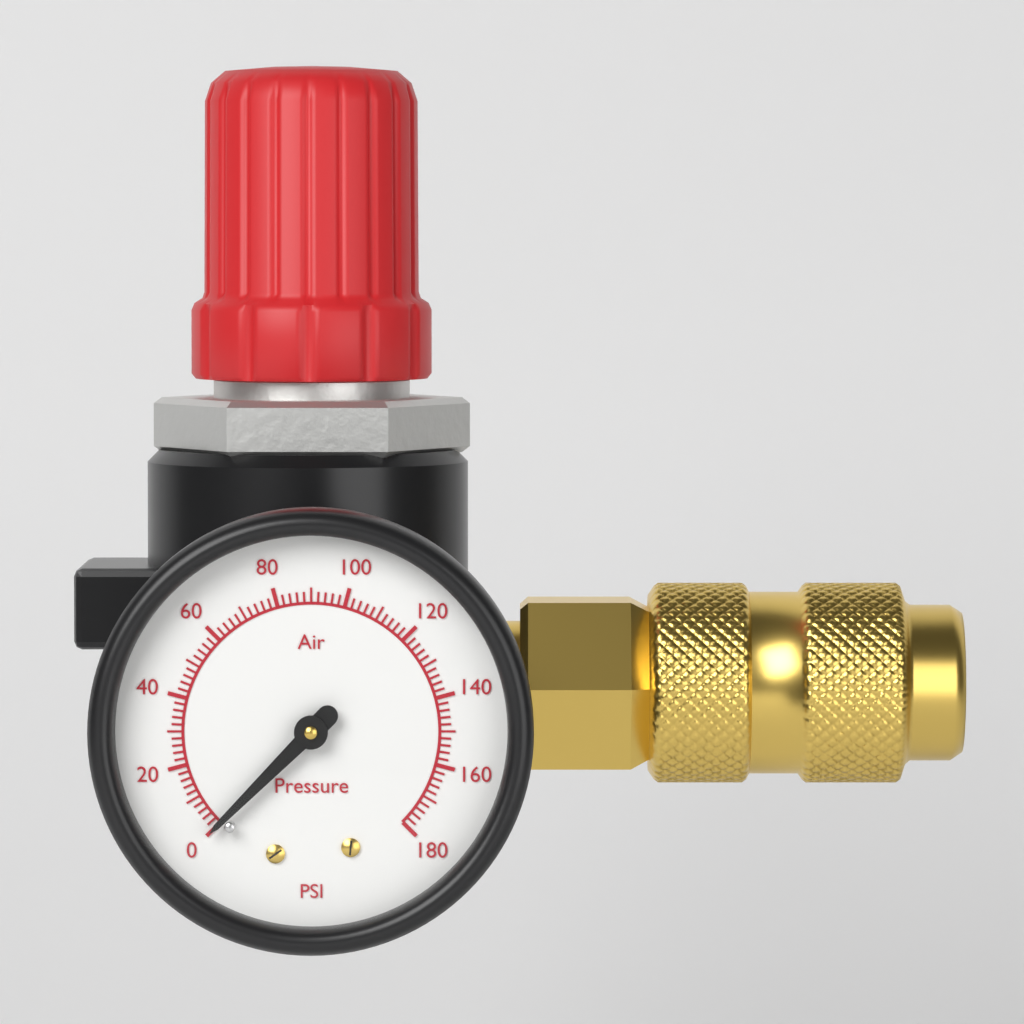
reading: 0 psi
